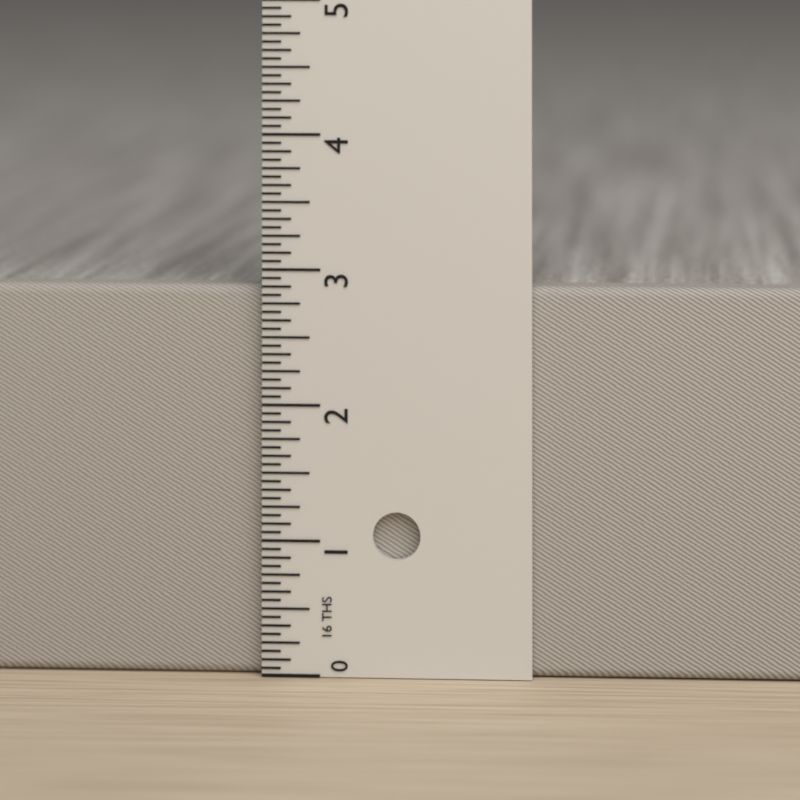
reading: 2.8750 in
